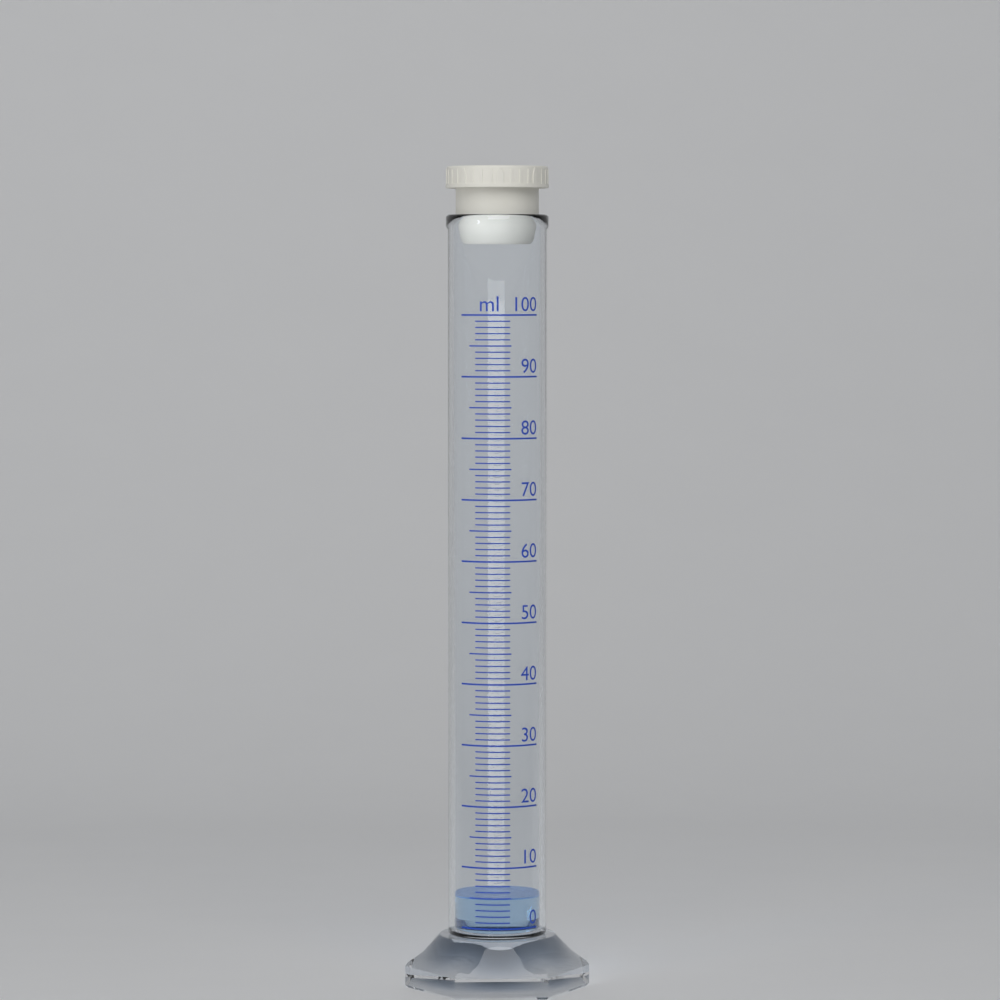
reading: 5 ml
